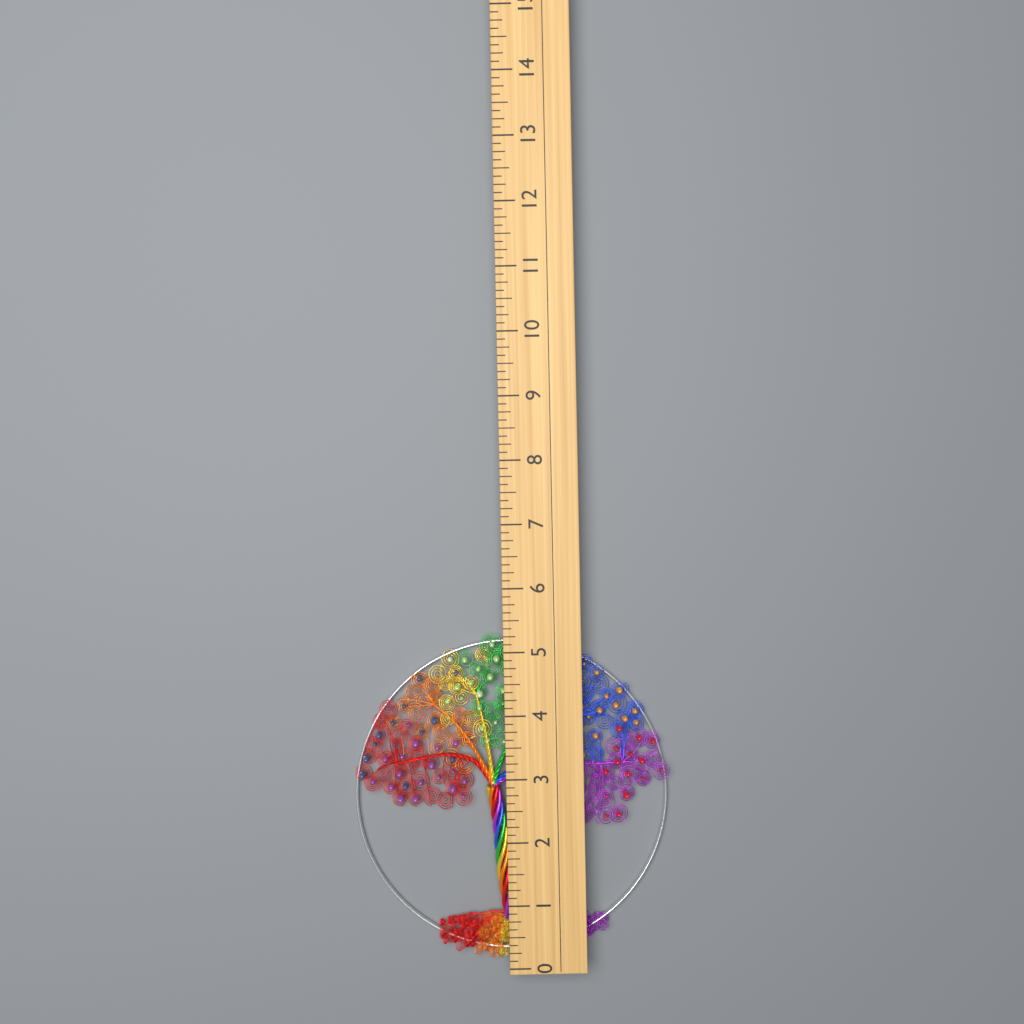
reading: 5.250 (no unit)
